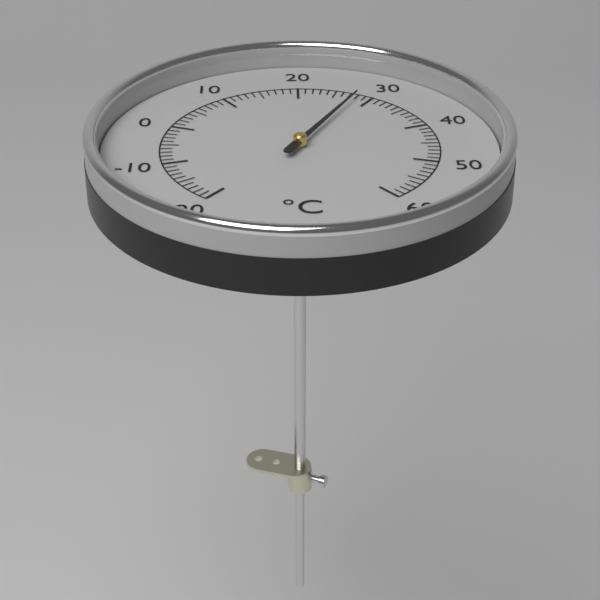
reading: 28 °C
